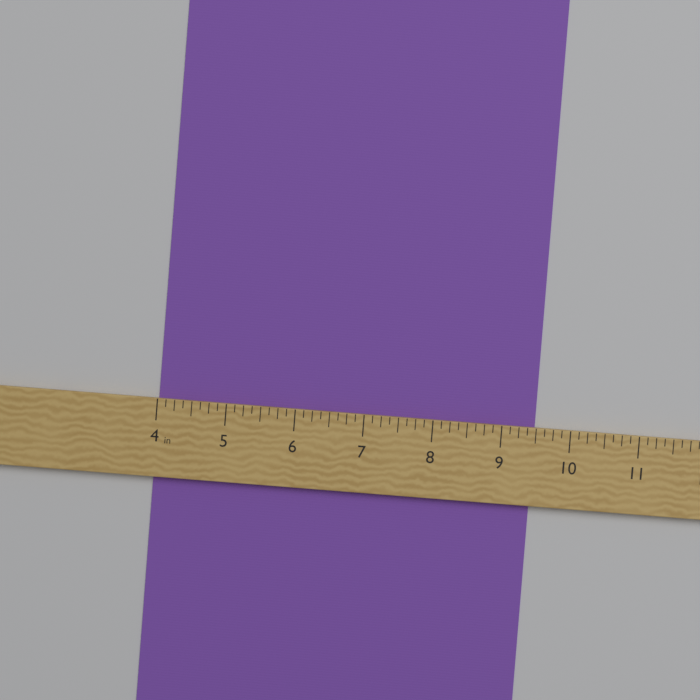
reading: 9.500 in
